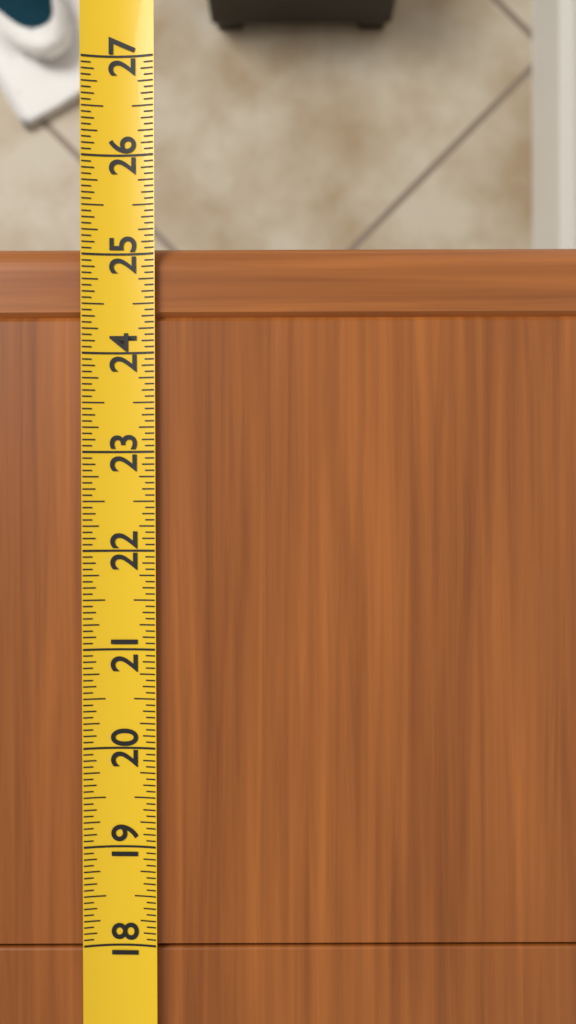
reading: 25.1250 (no unit)
